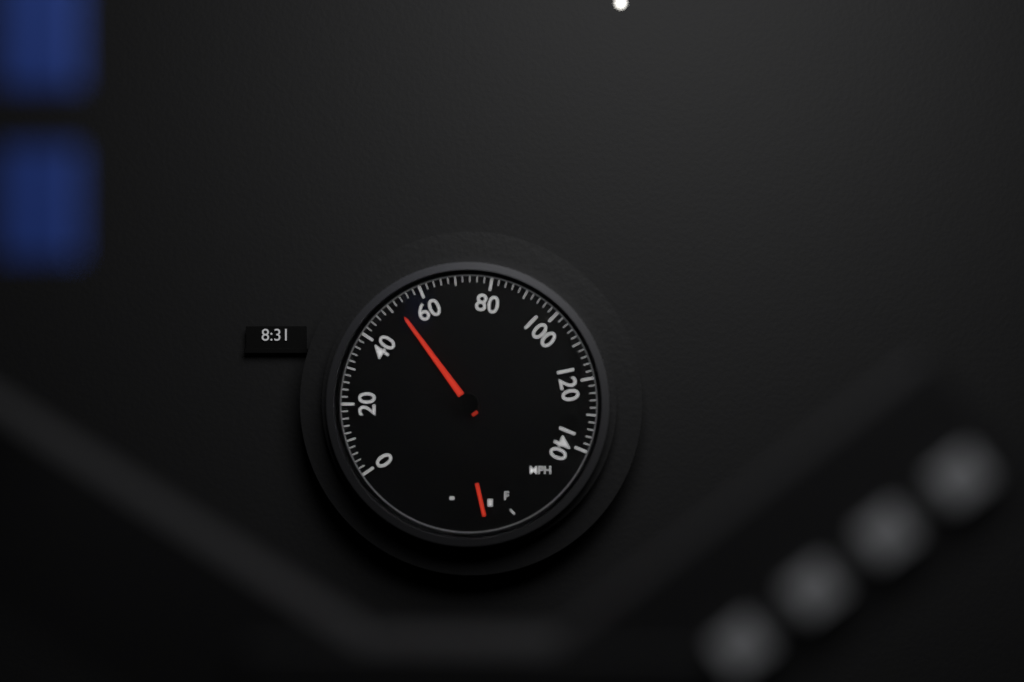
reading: 52 mph
